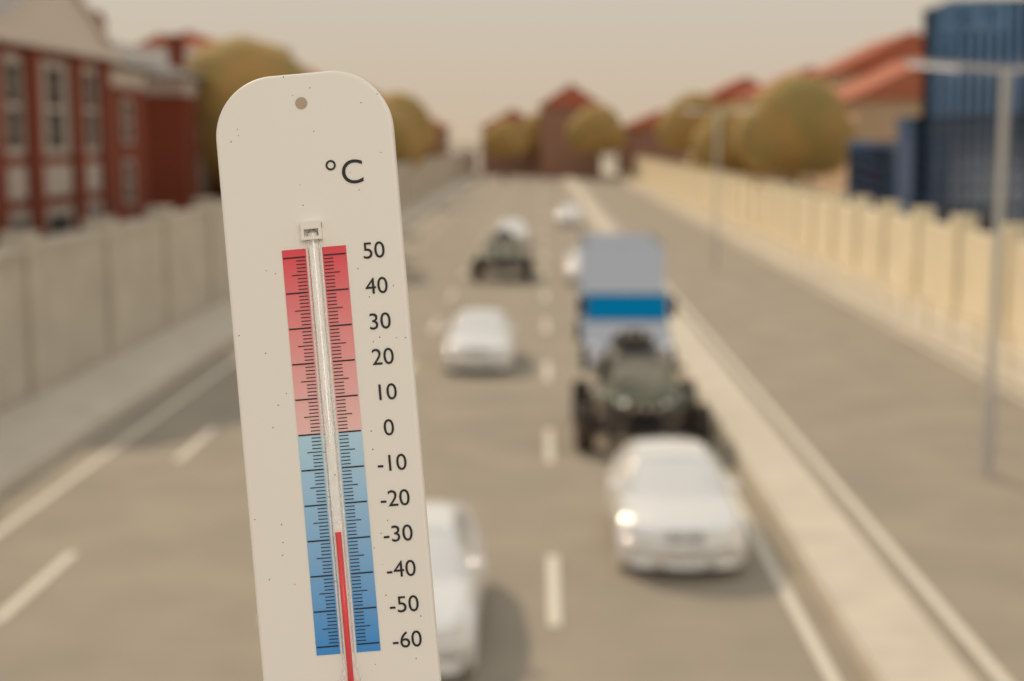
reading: -28 °C
